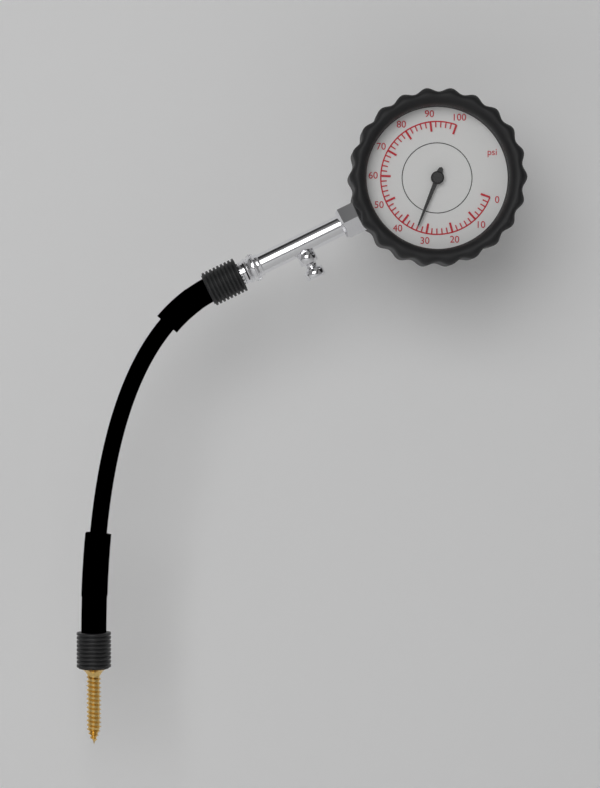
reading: 34 psi
